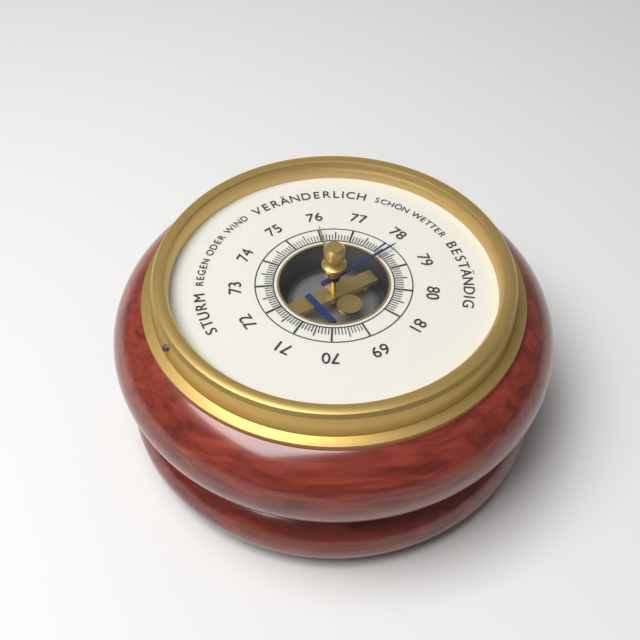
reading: 78.3 (no unit)
